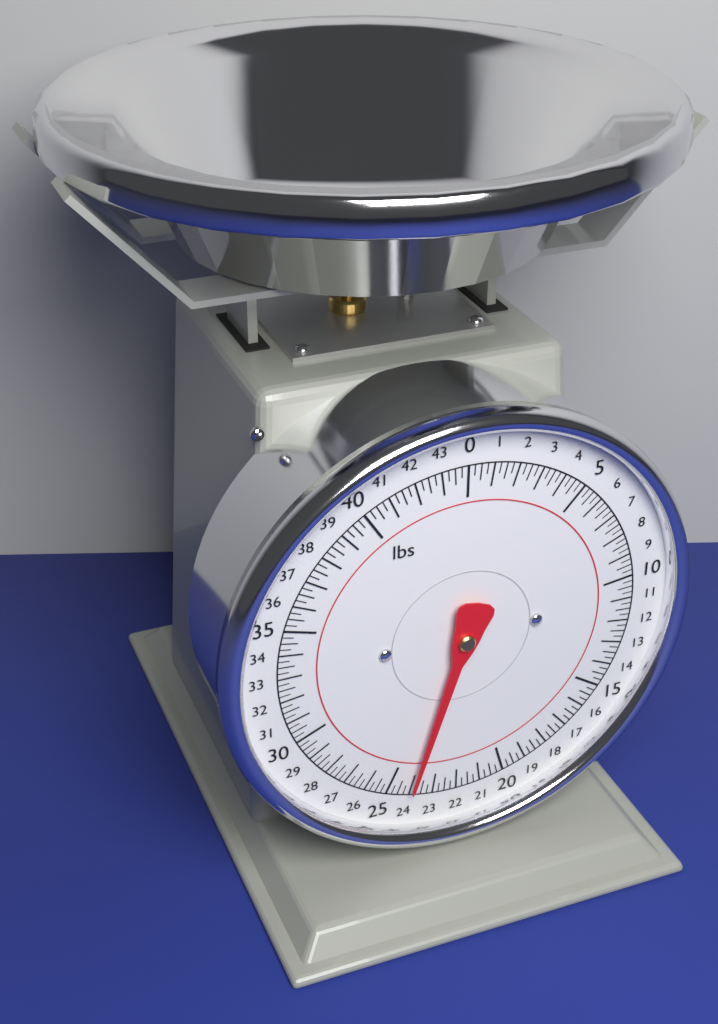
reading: 24.00 lbs
